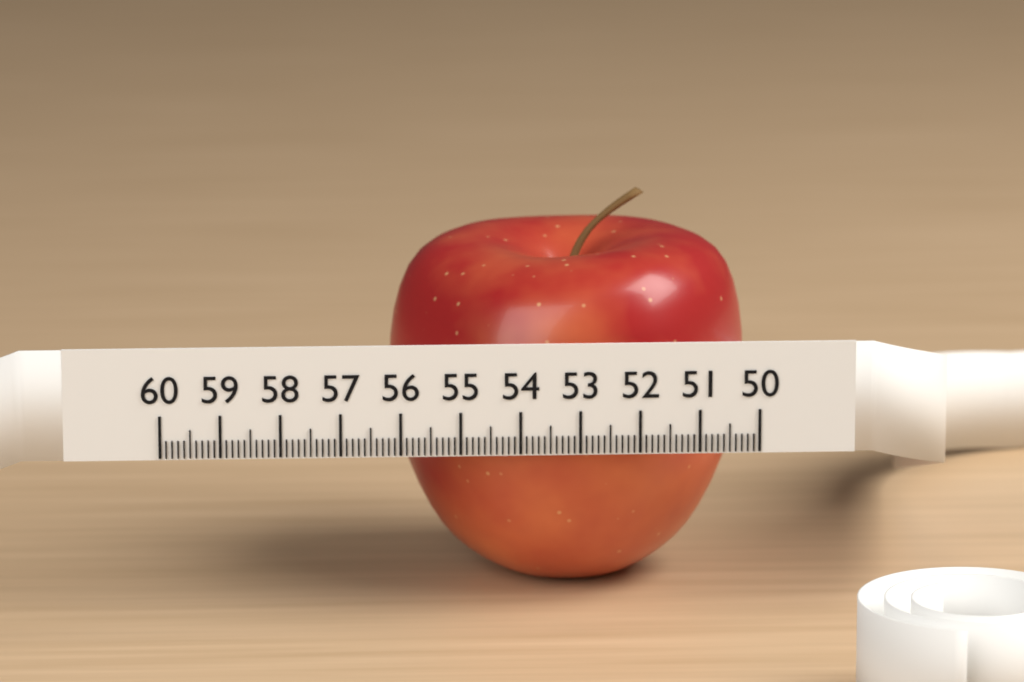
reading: 56.1 (no unit)
